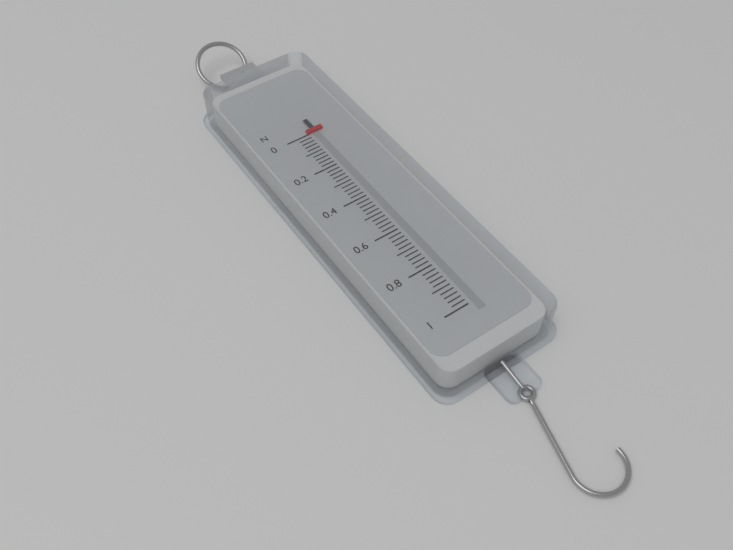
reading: 0.00 N
